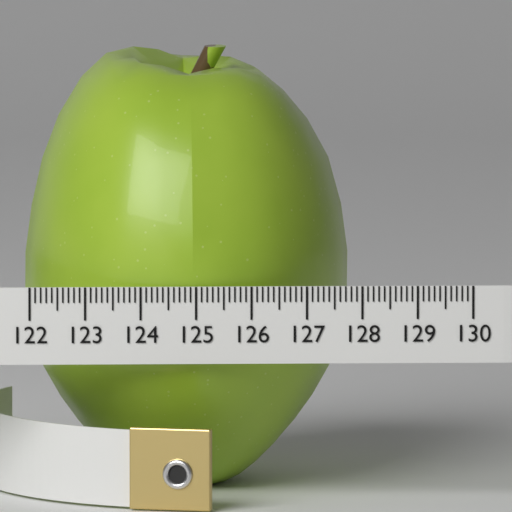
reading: 127.9 (no unit)
